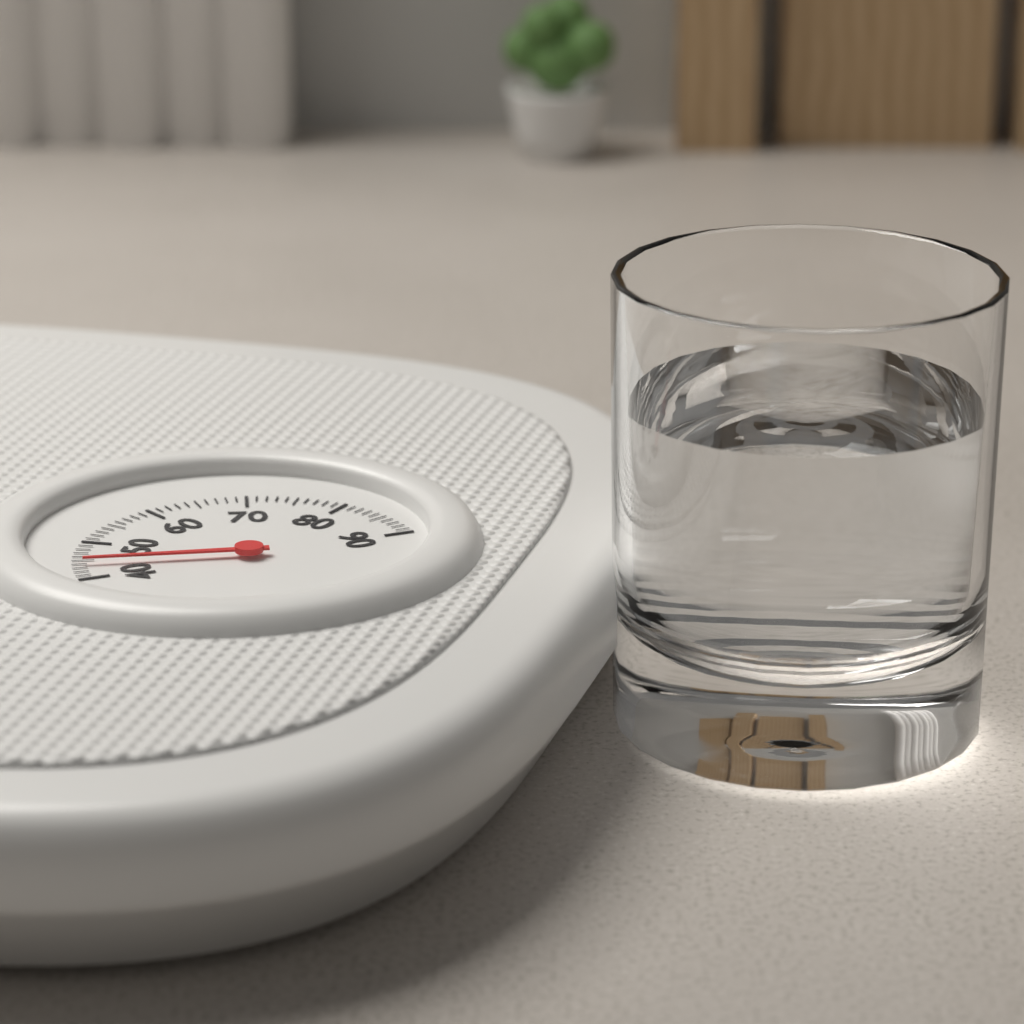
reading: 44 (no unit)
